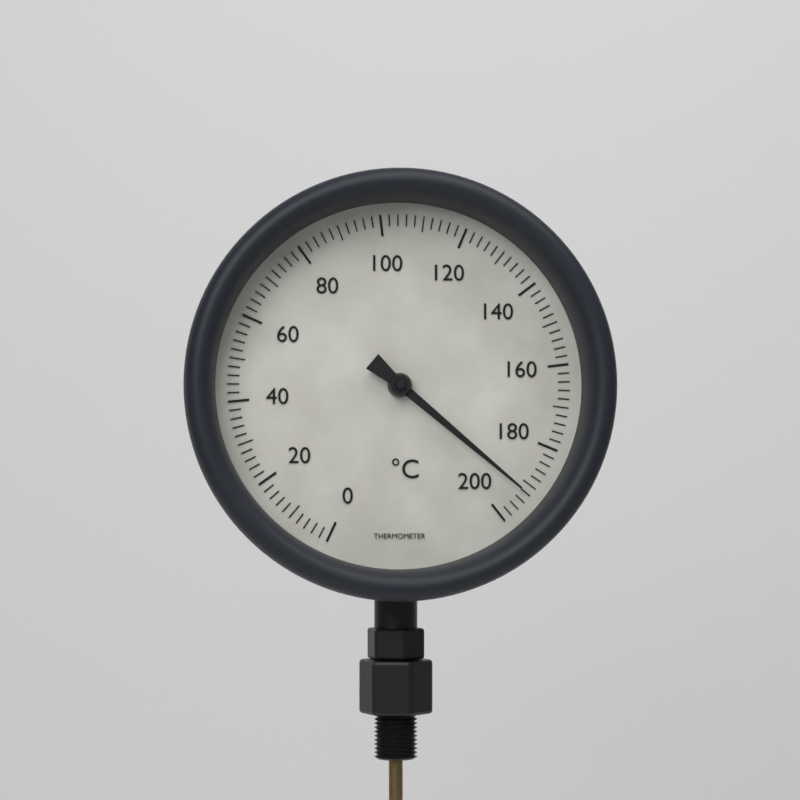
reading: 192 °C
